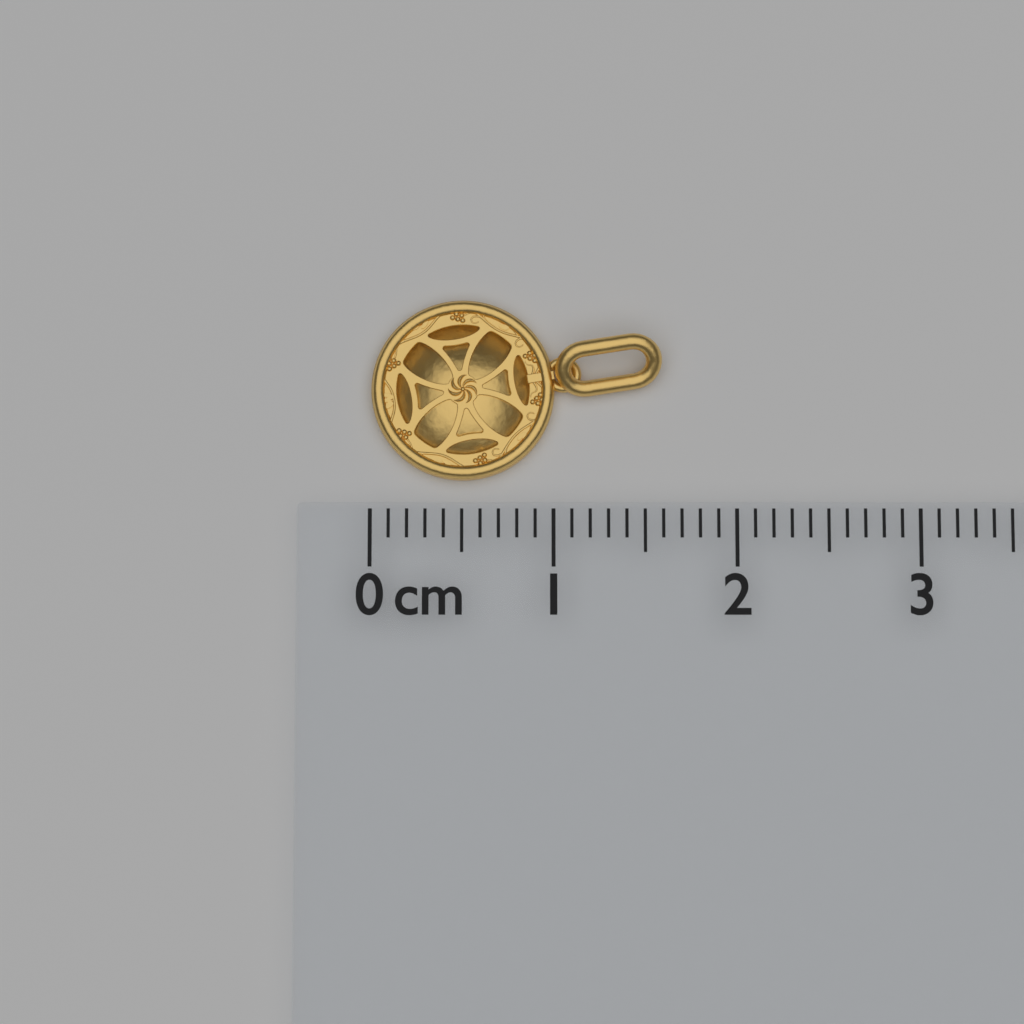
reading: 1.6 cm
